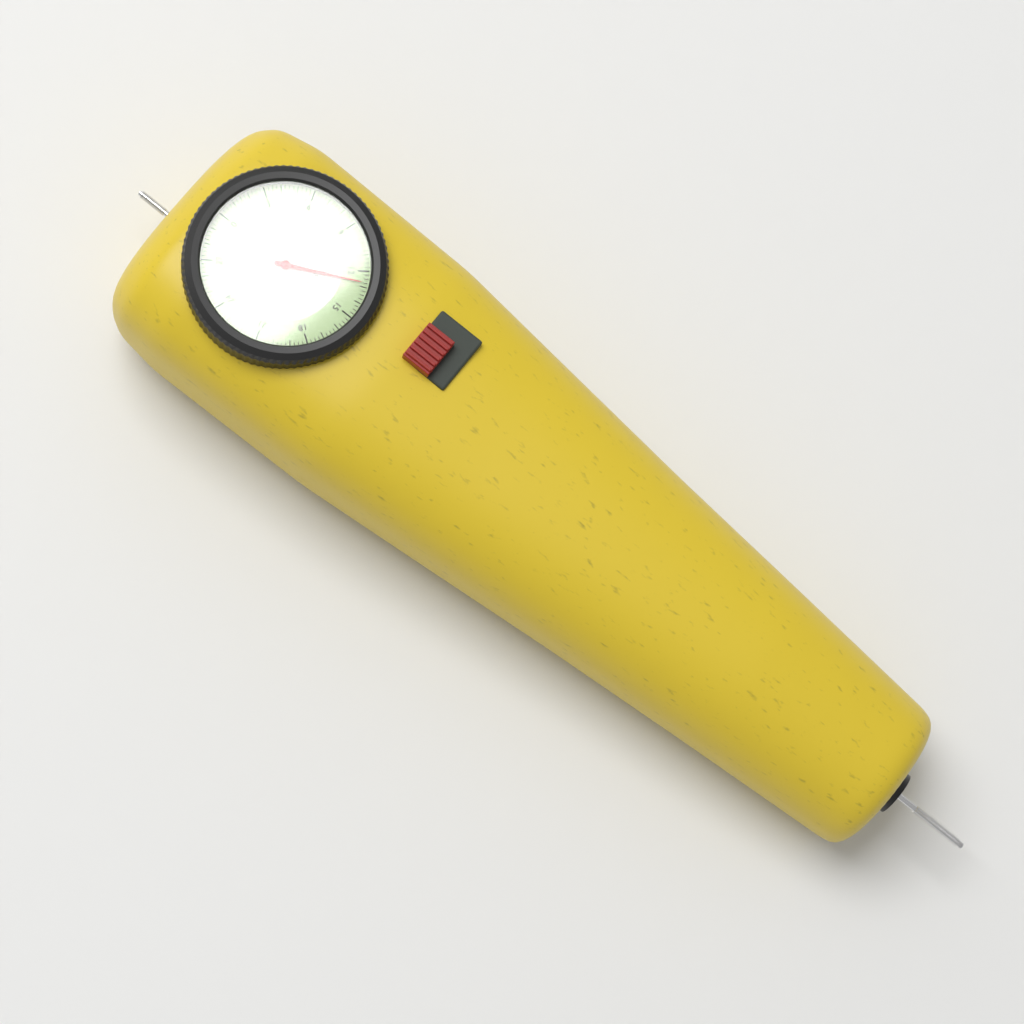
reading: 12.75 lbs
